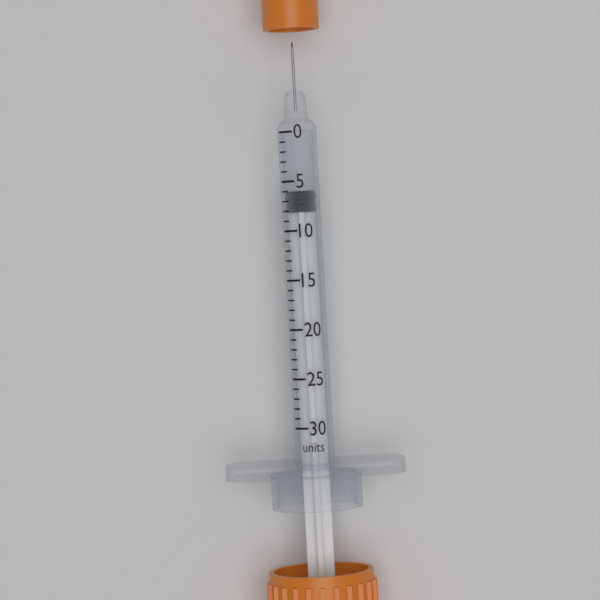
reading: 6 units
